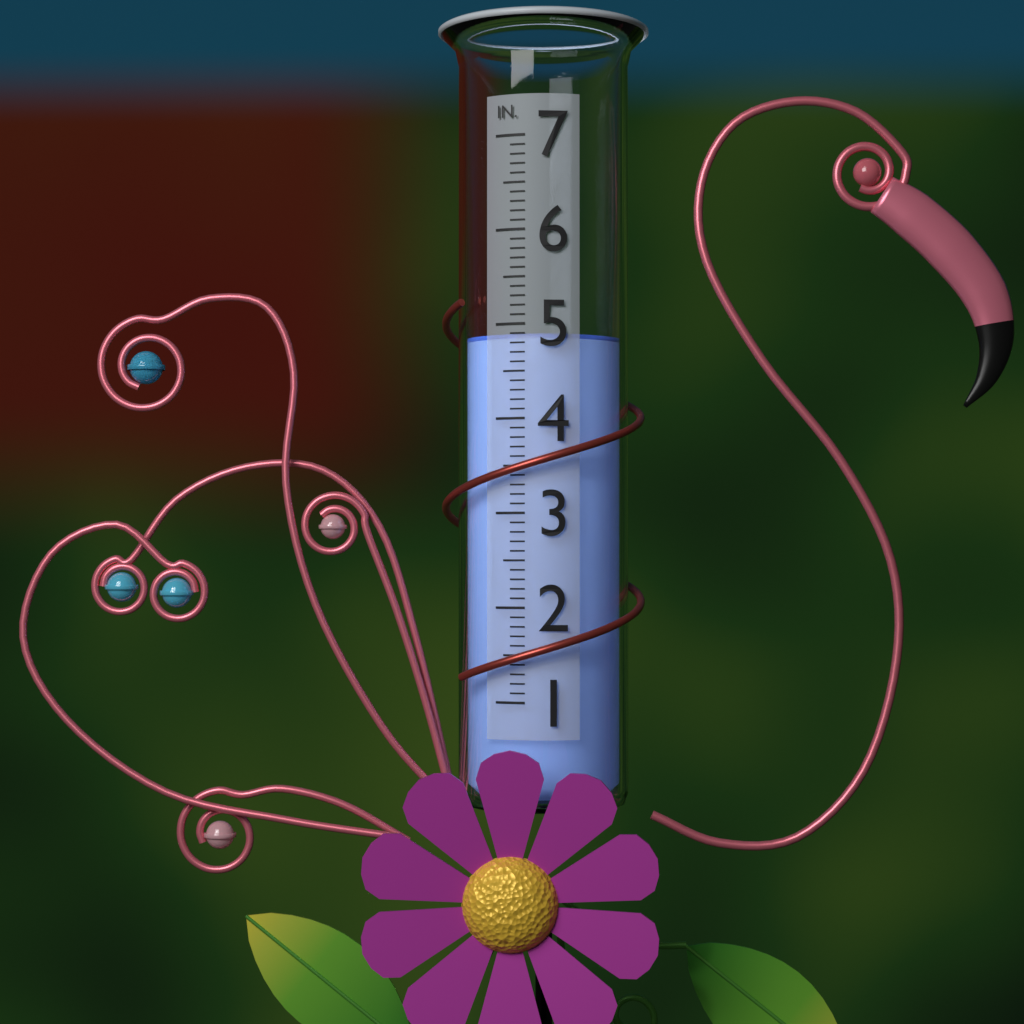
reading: 4.9 in
